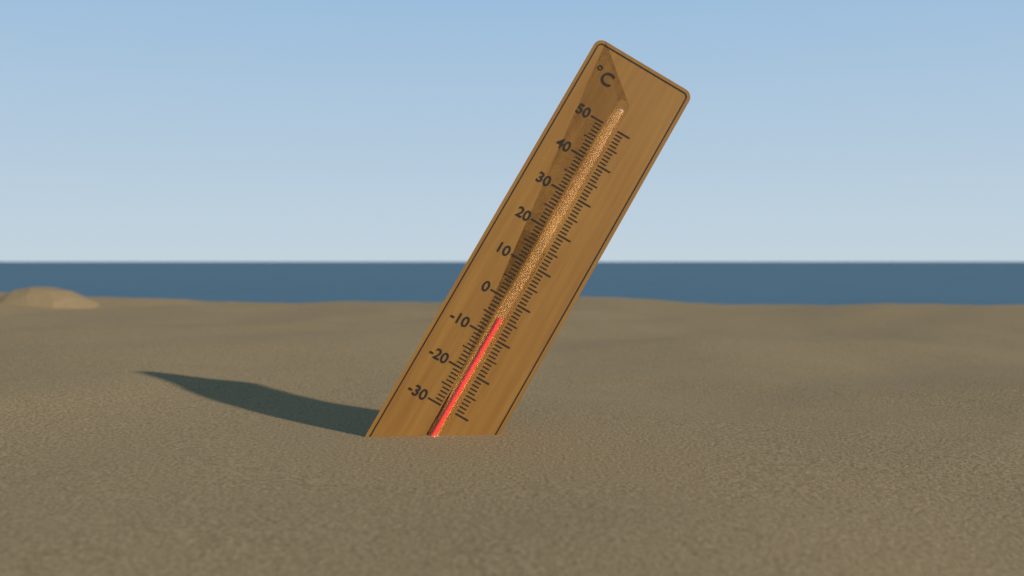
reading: -5 °C
